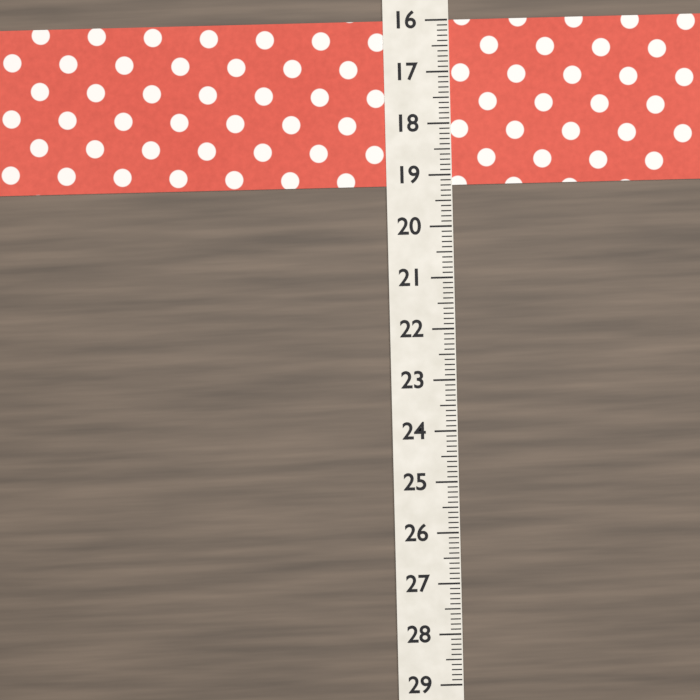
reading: 19.2 (no unit)
